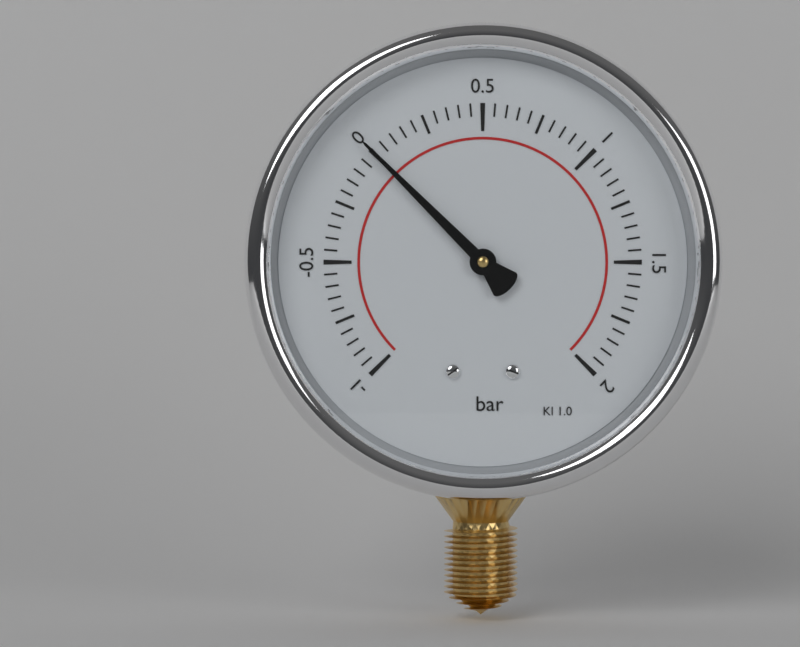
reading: 0.00 bar
